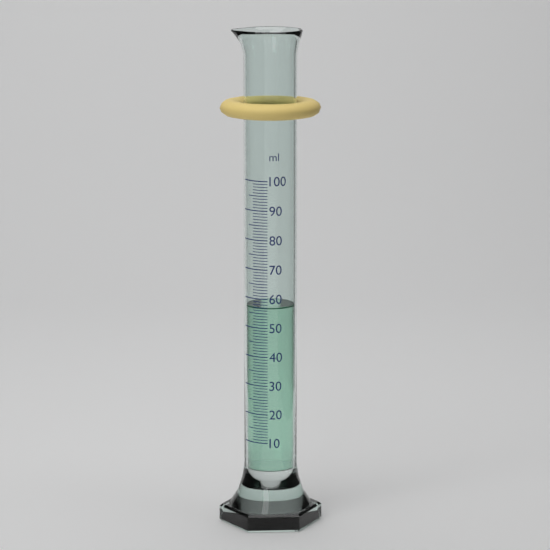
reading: 57 ml
